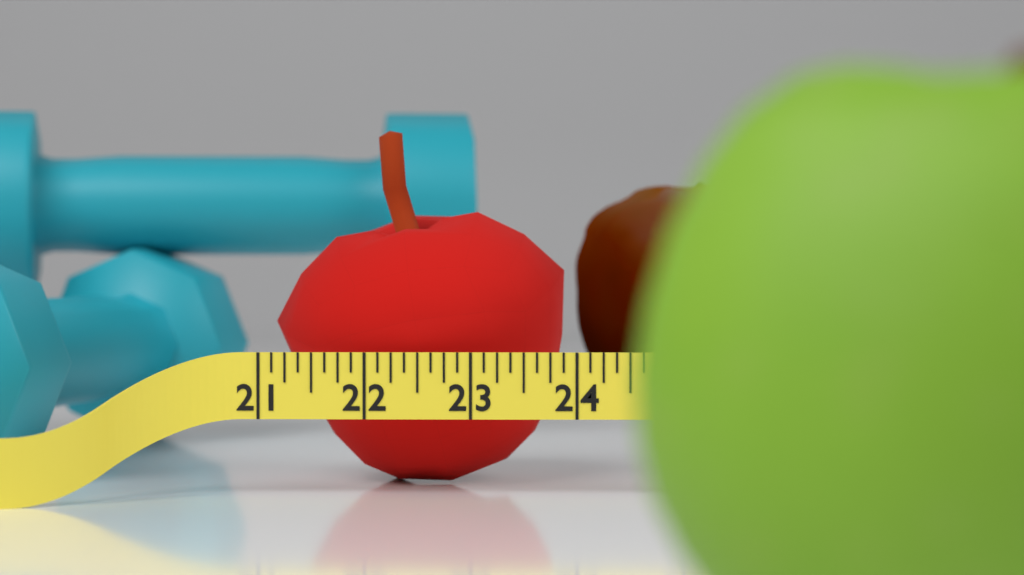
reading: 23.875 (no unit)
